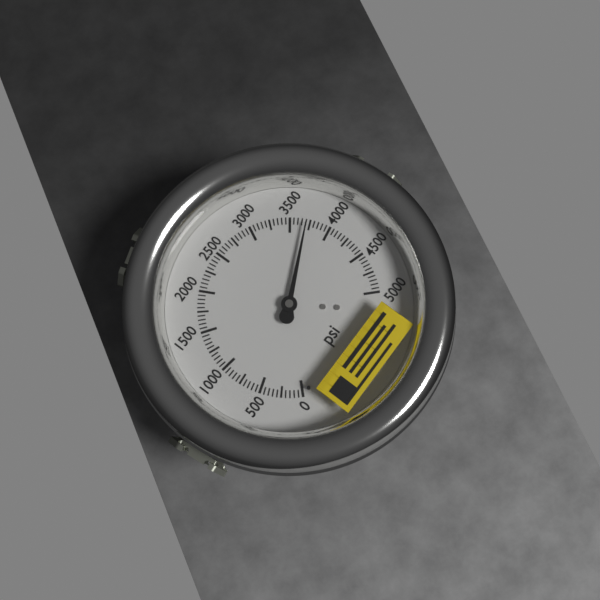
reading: 3700 psi
